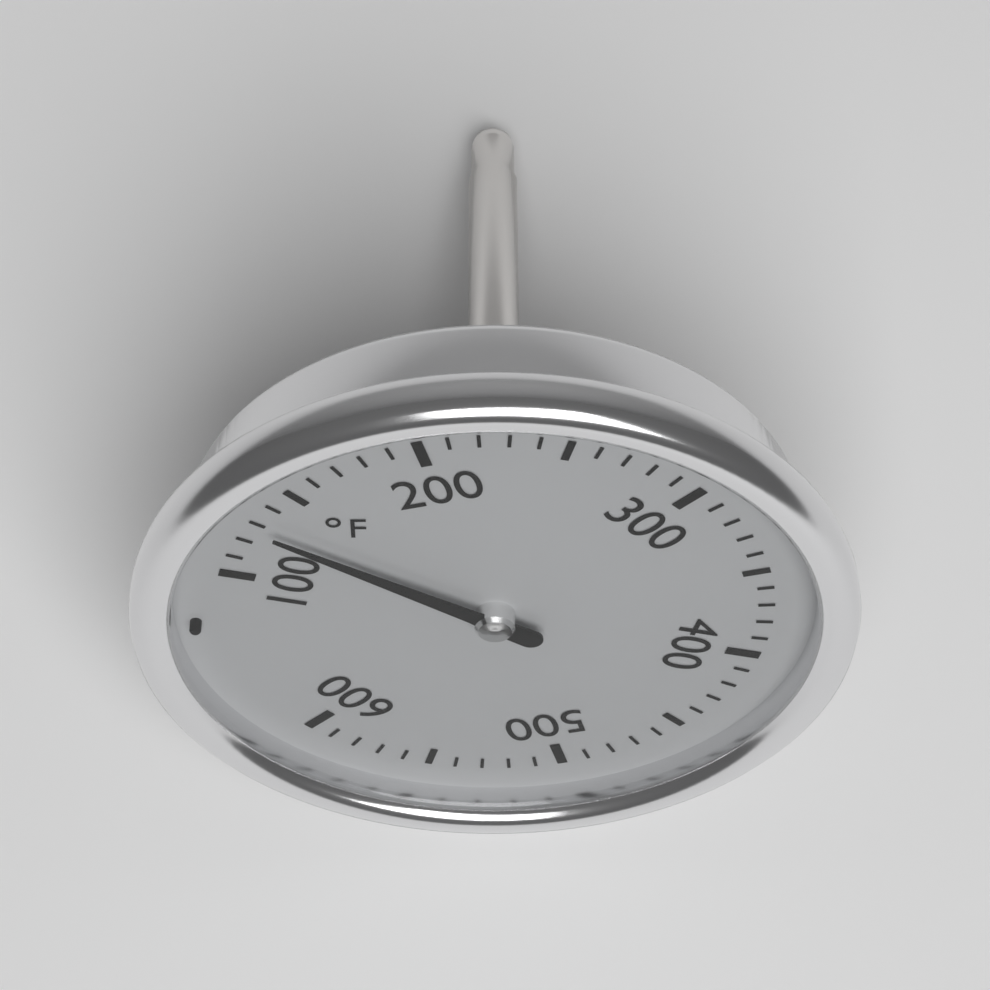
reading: 130 °F
